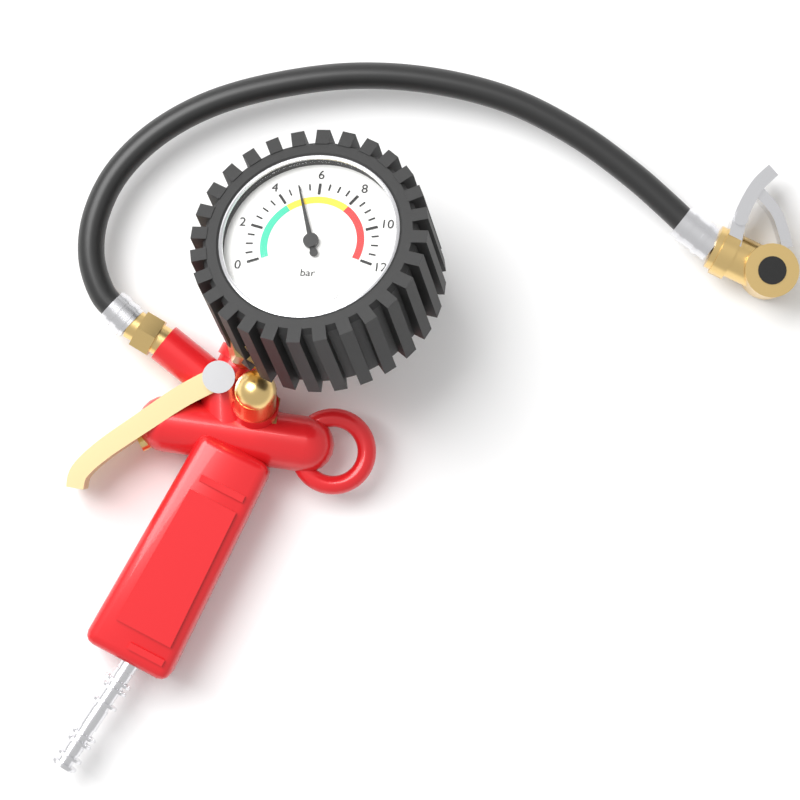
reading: 5.0 bar
